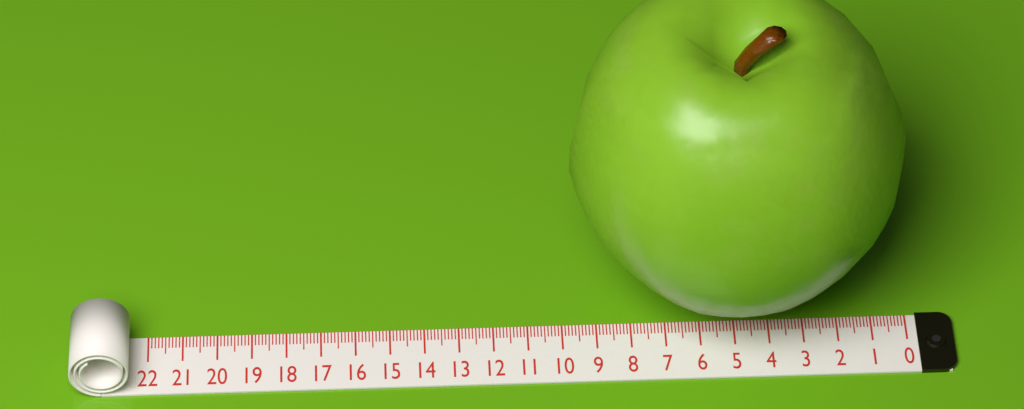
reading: 9.7 (no unit)
